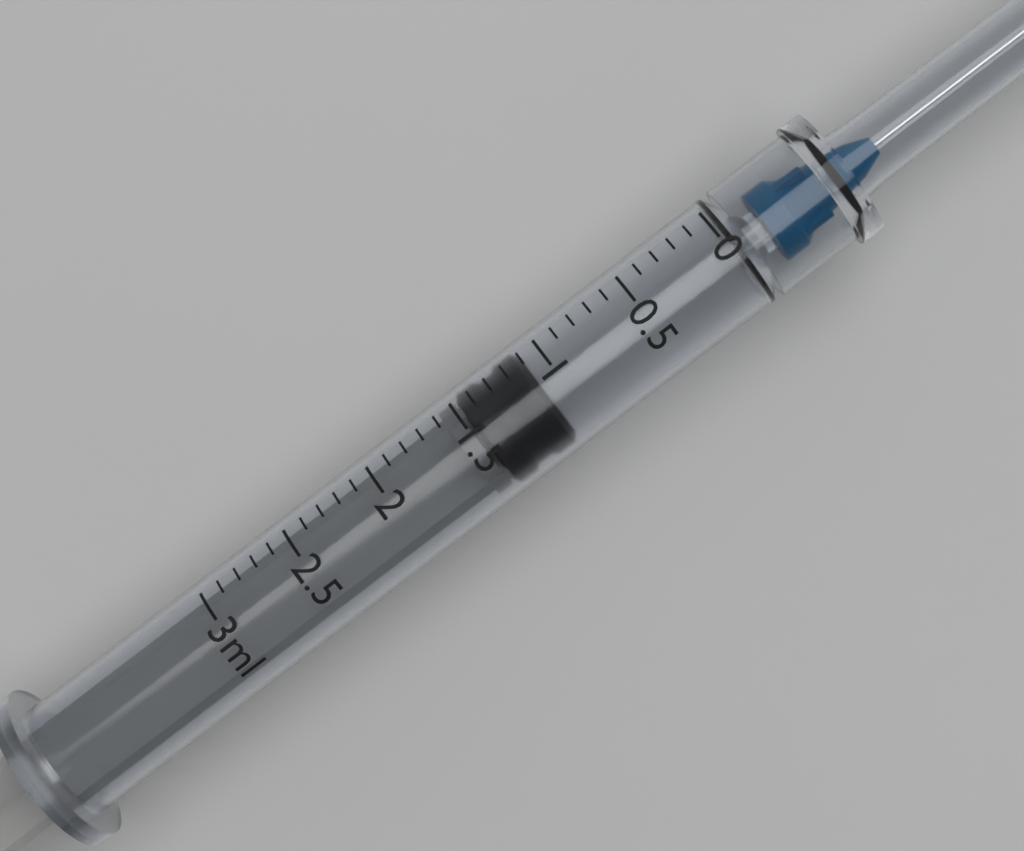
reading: 1.1 ml
